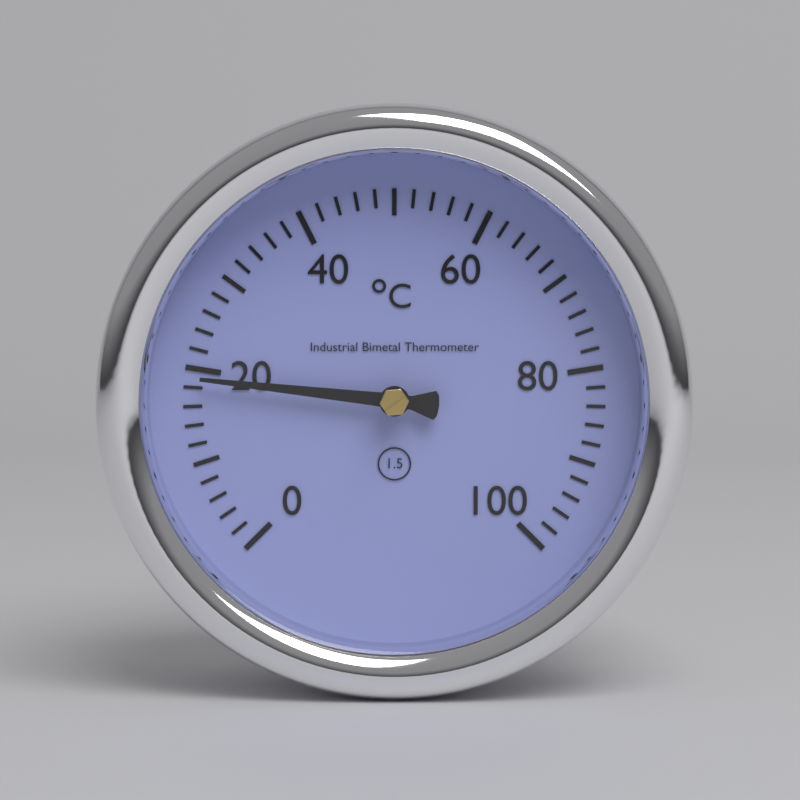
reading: 19 °C
